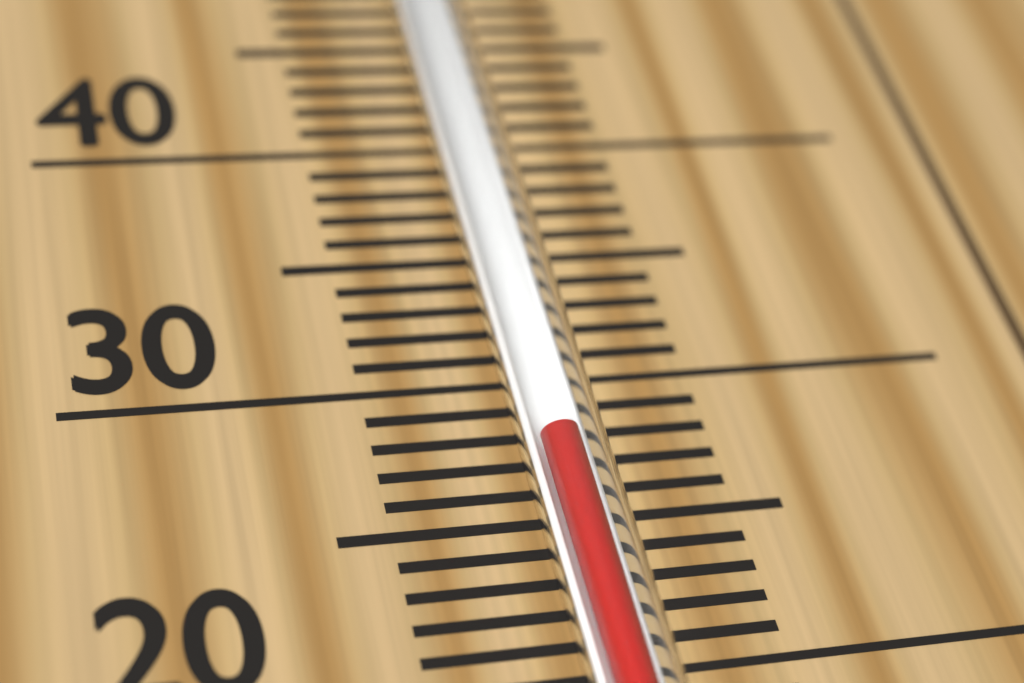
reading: 27 °C
